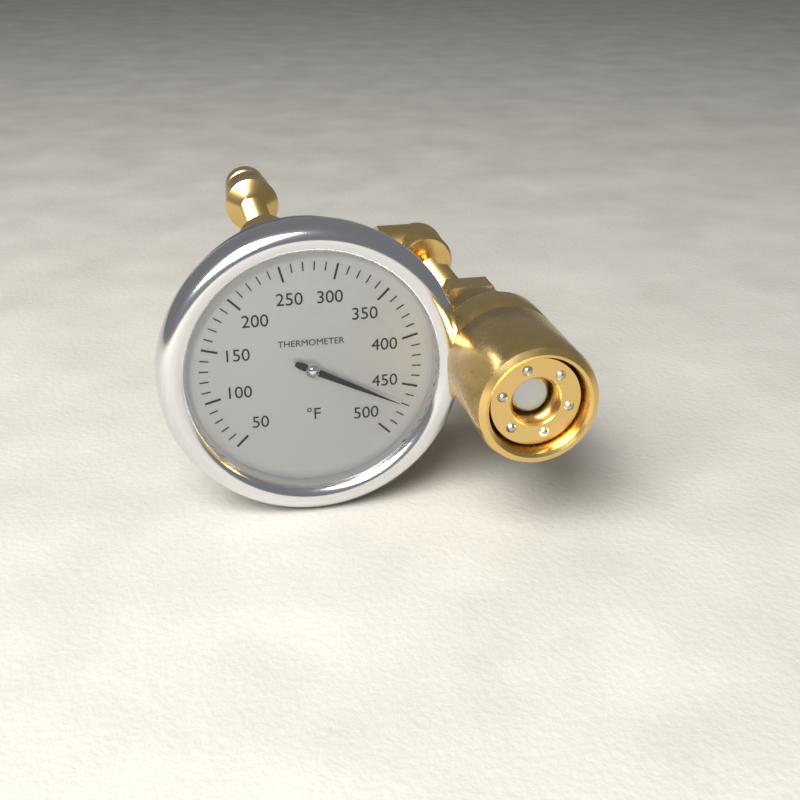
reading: 470 °F
